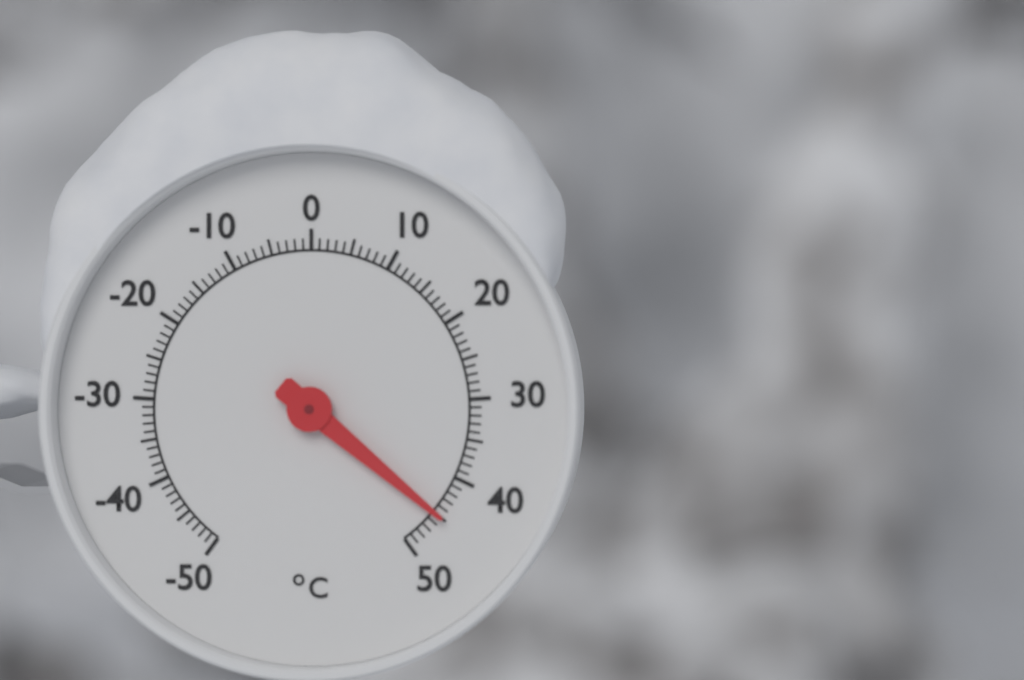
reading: 45 °C
